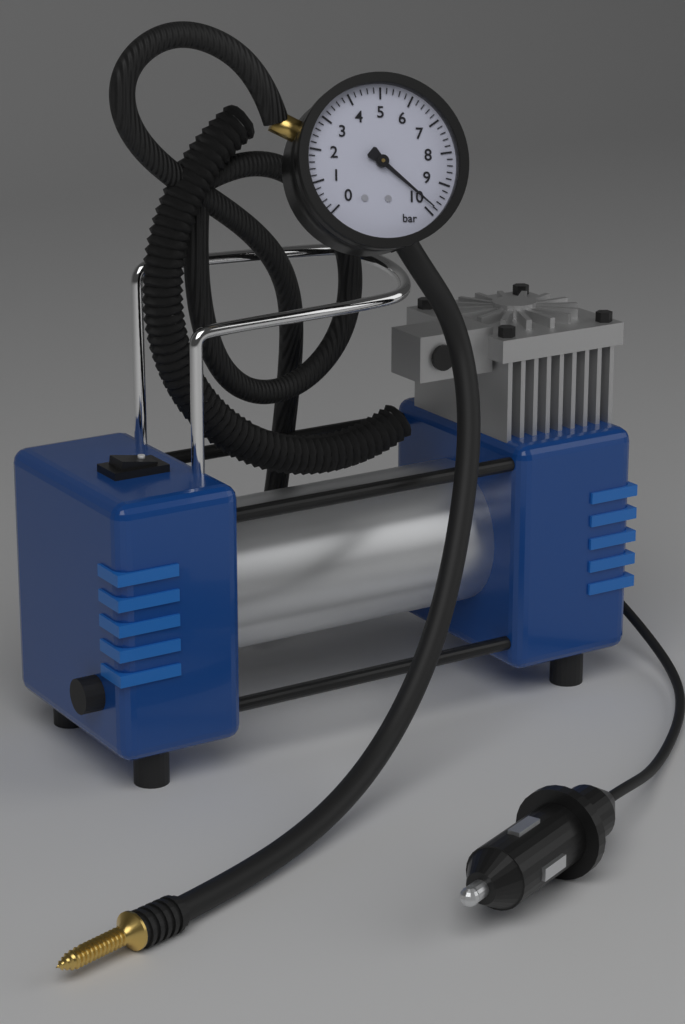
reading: 9.8 bar
